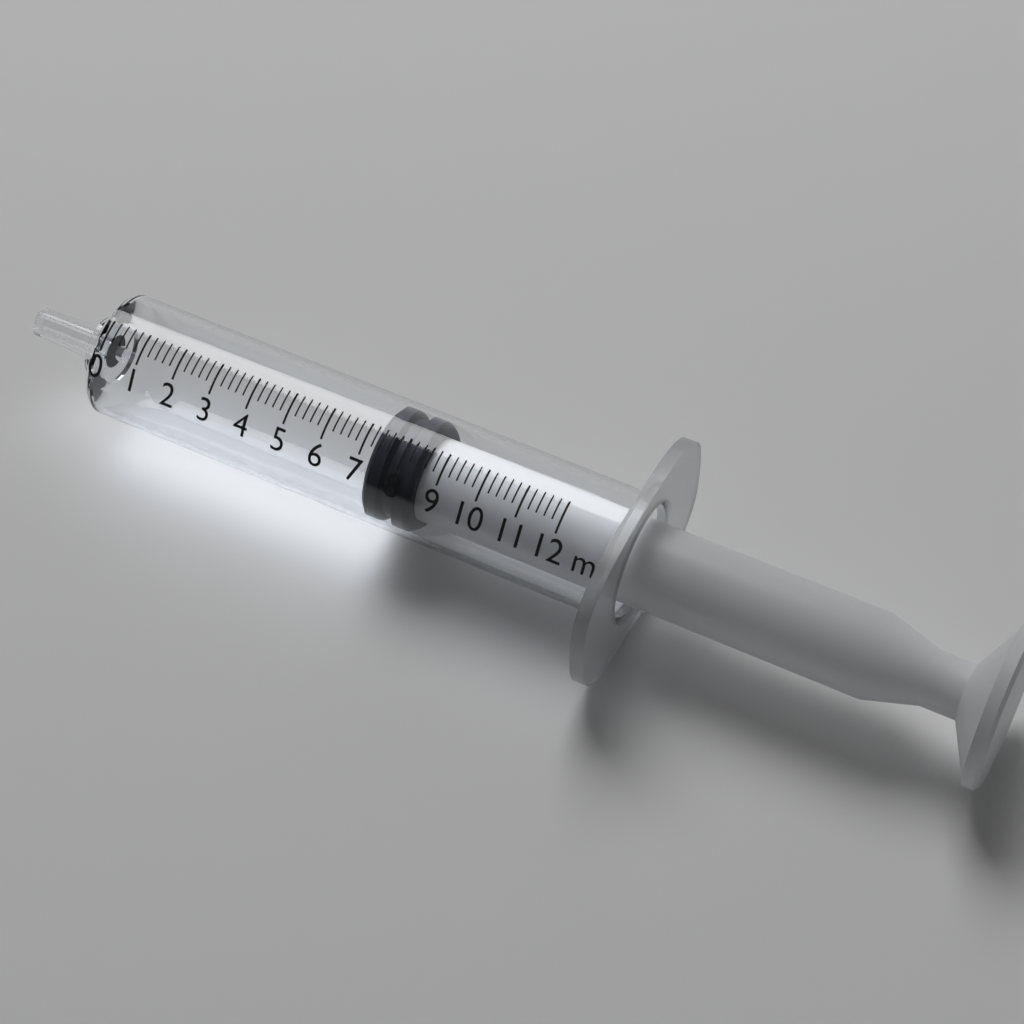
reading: 7.2 ml
